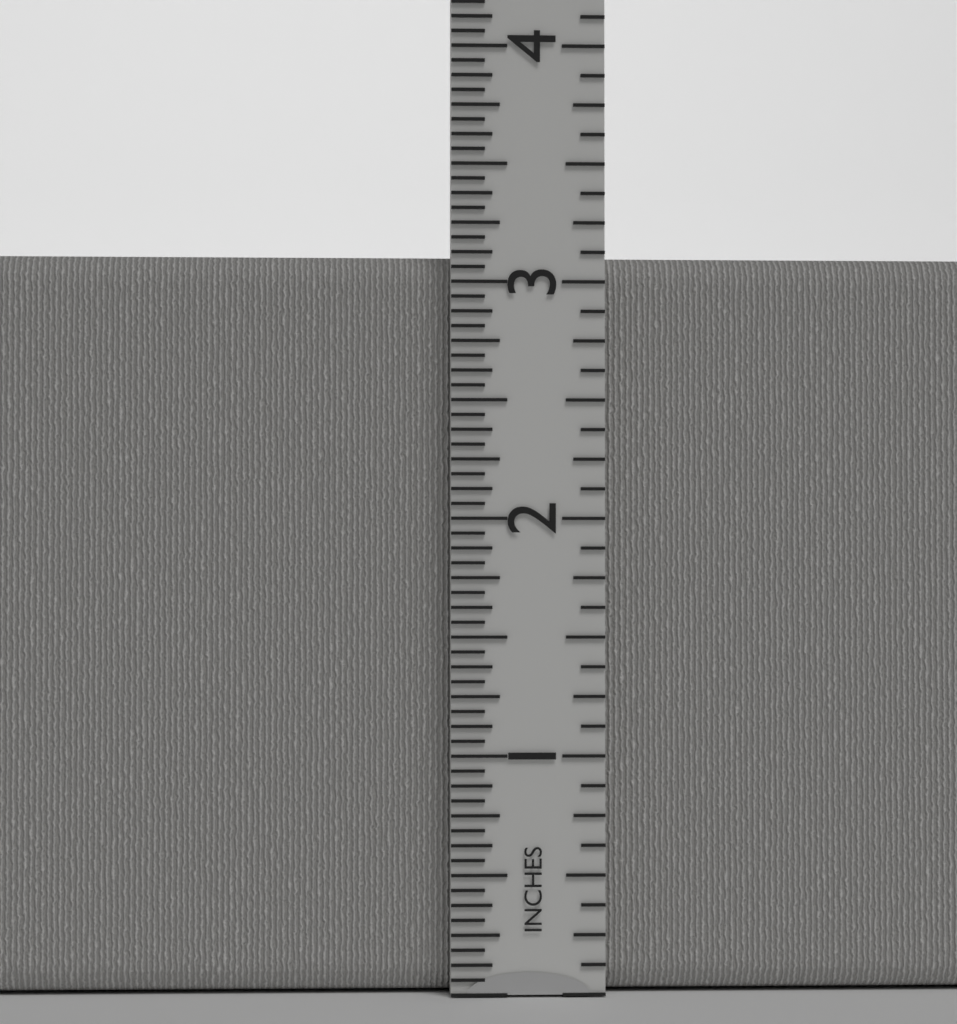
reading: 3.1250 in
